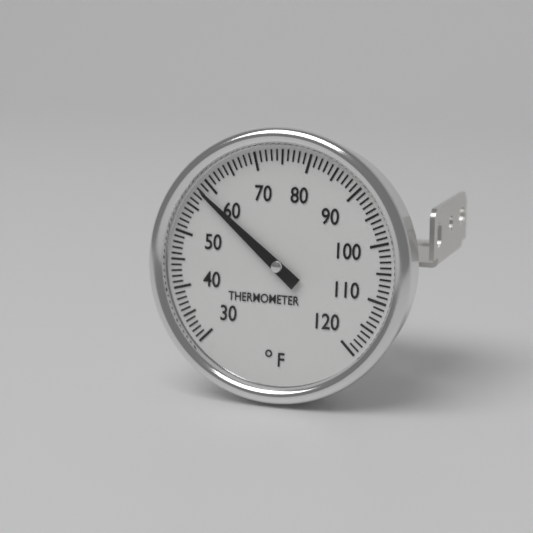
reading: 58 °F
